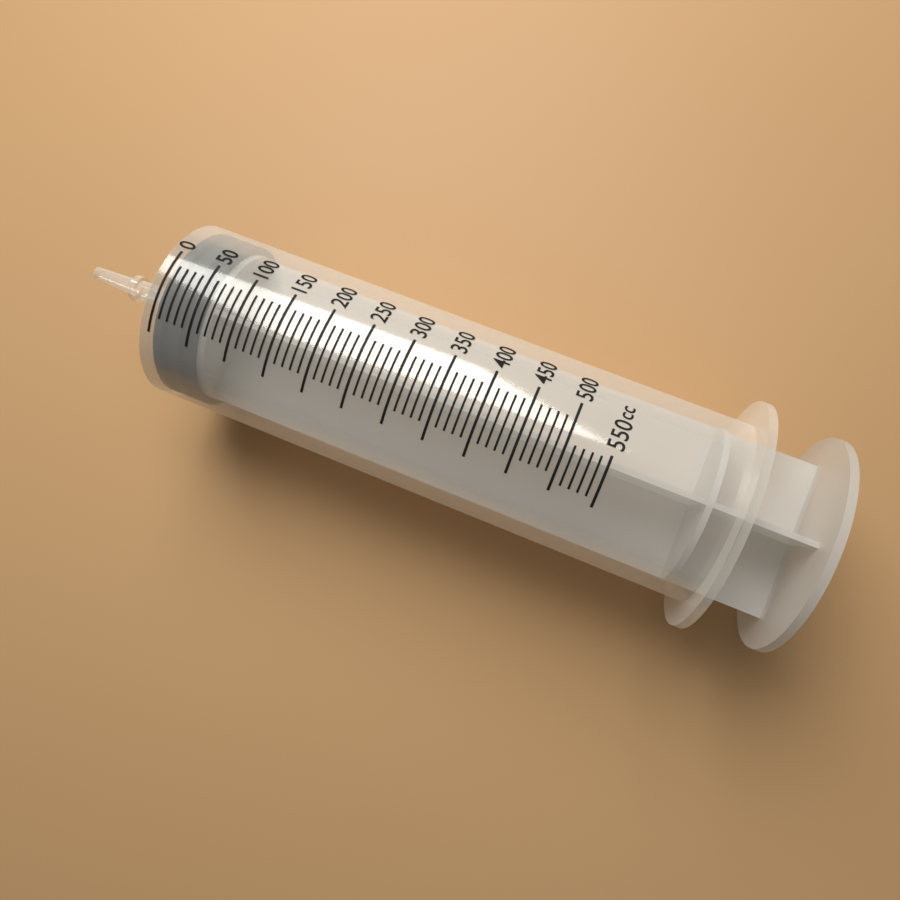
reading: 0 cc
